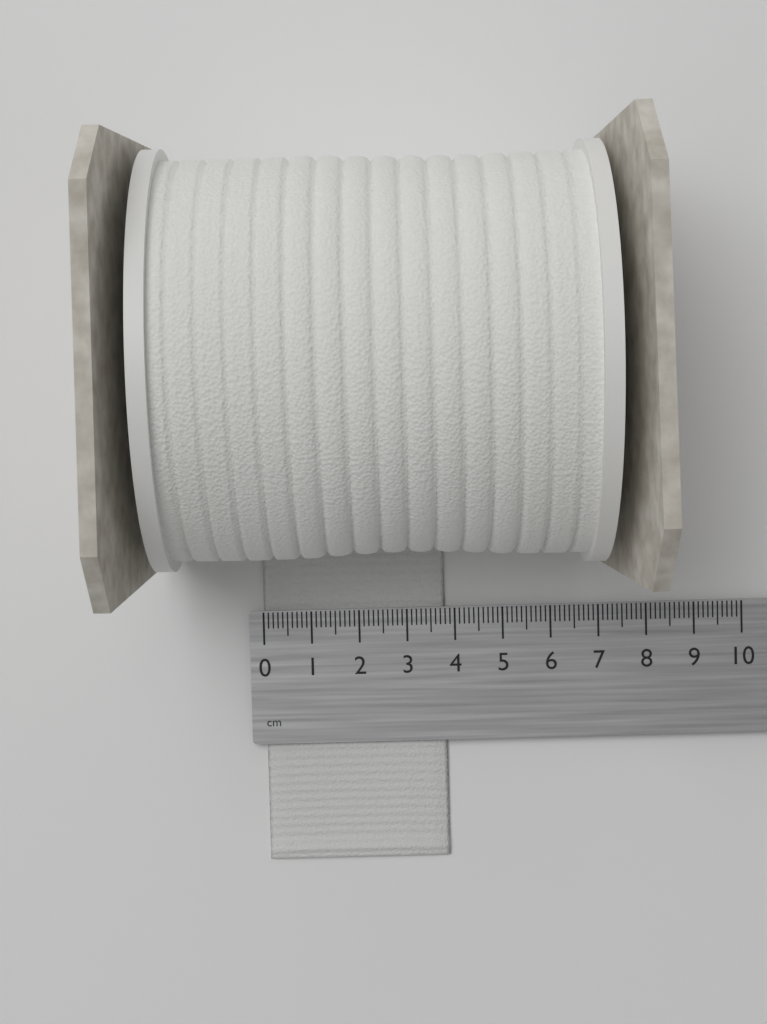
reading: 3.8 cm
